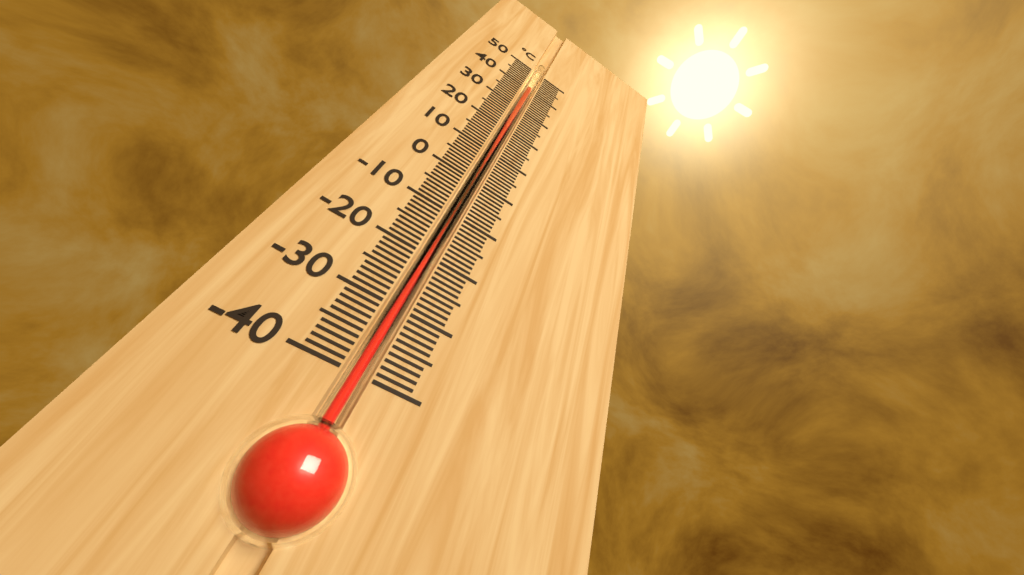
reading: 40 °C
